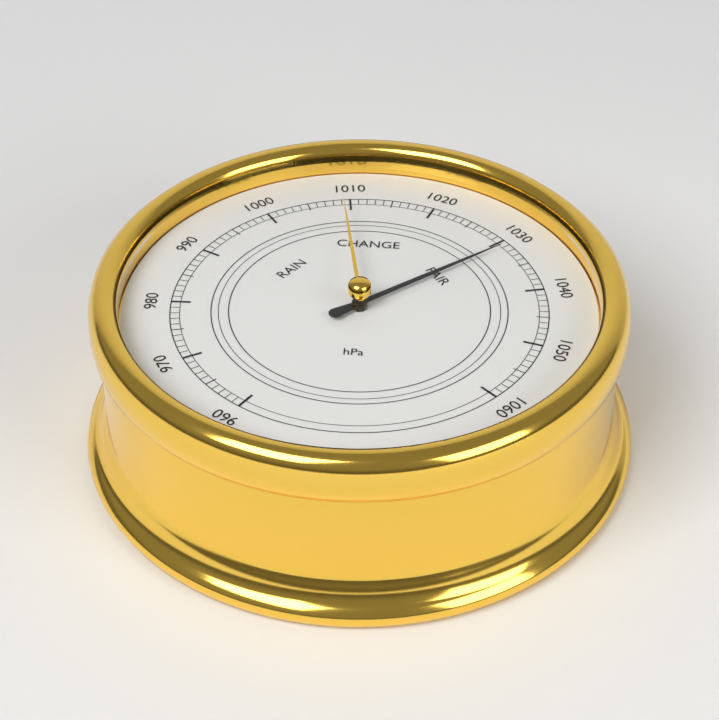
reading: 1031 hPa
